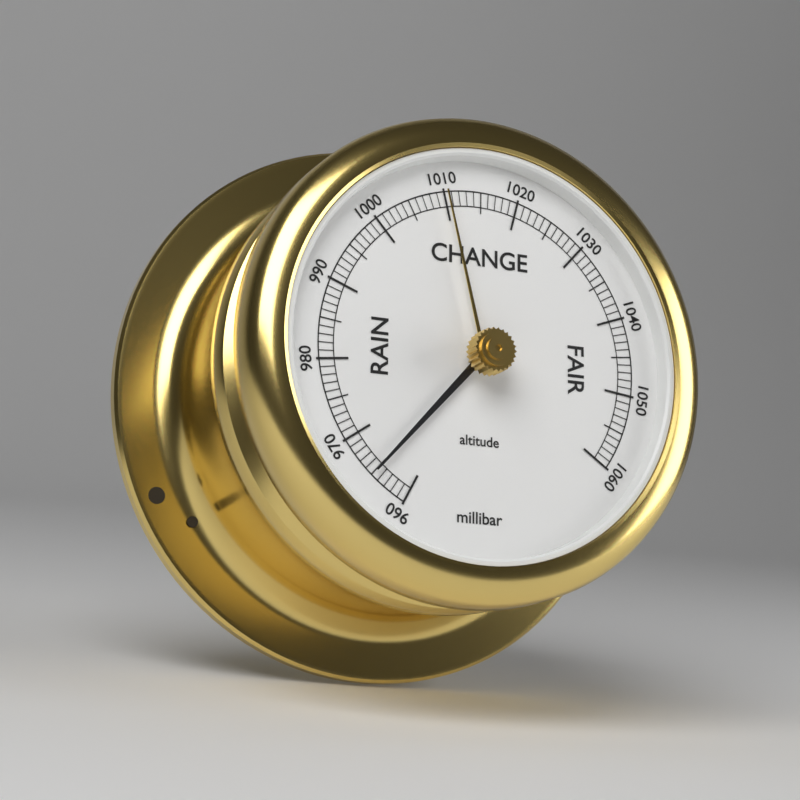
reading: 965 millibar
